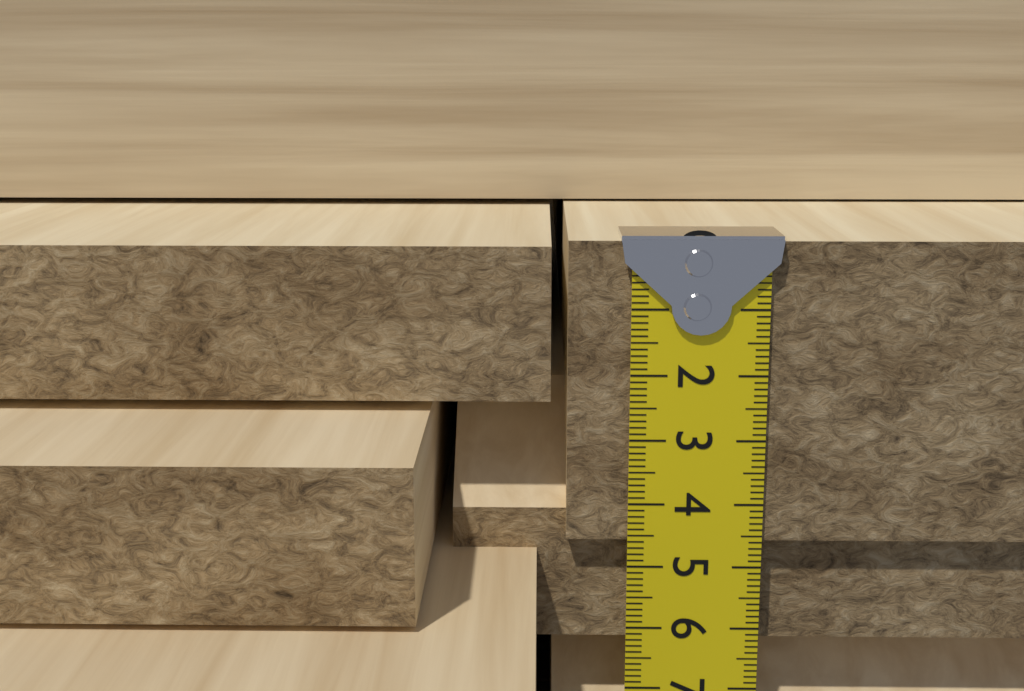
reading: 4.6 cm
